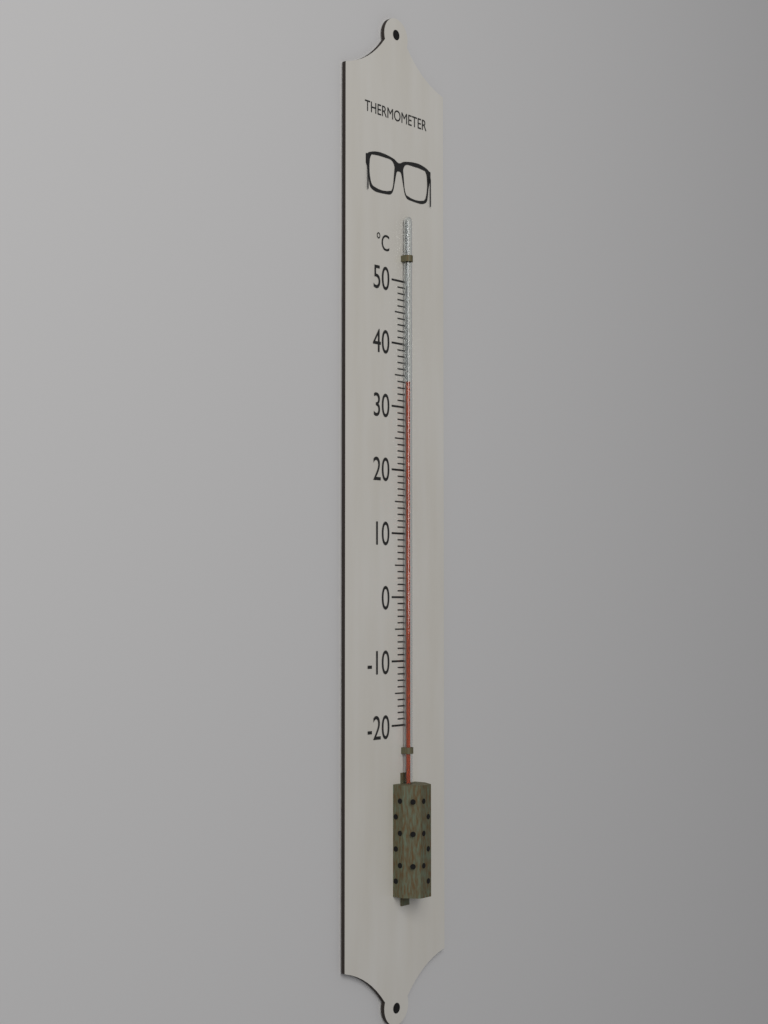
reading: 34 °C
